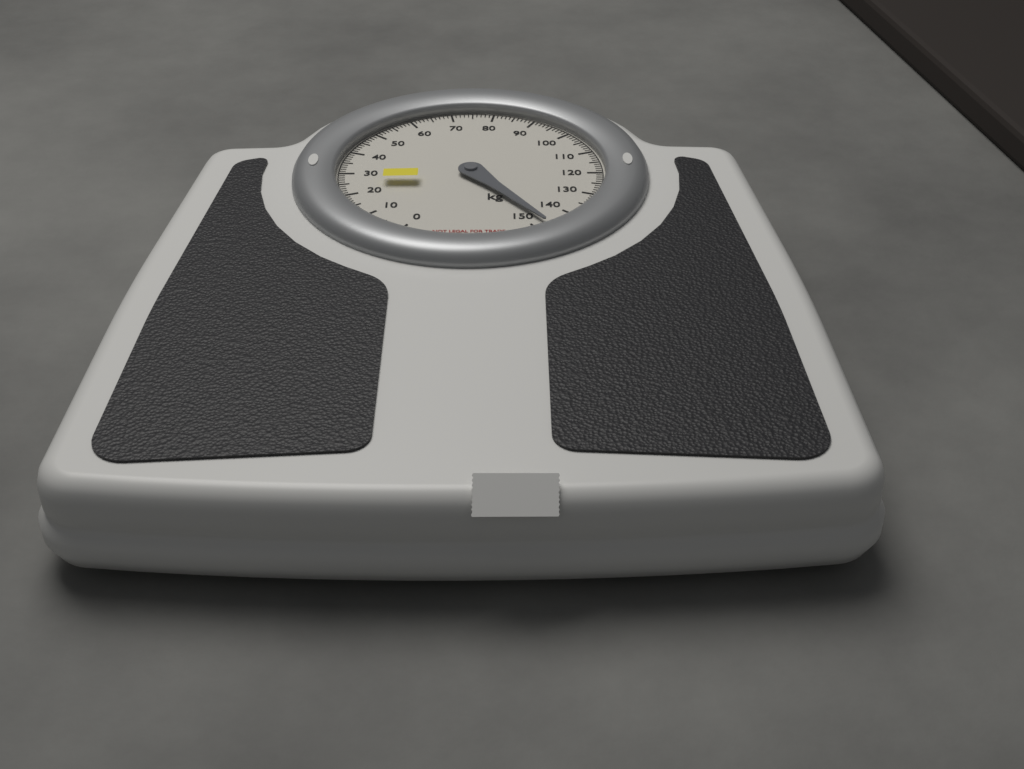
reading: 147 kg
